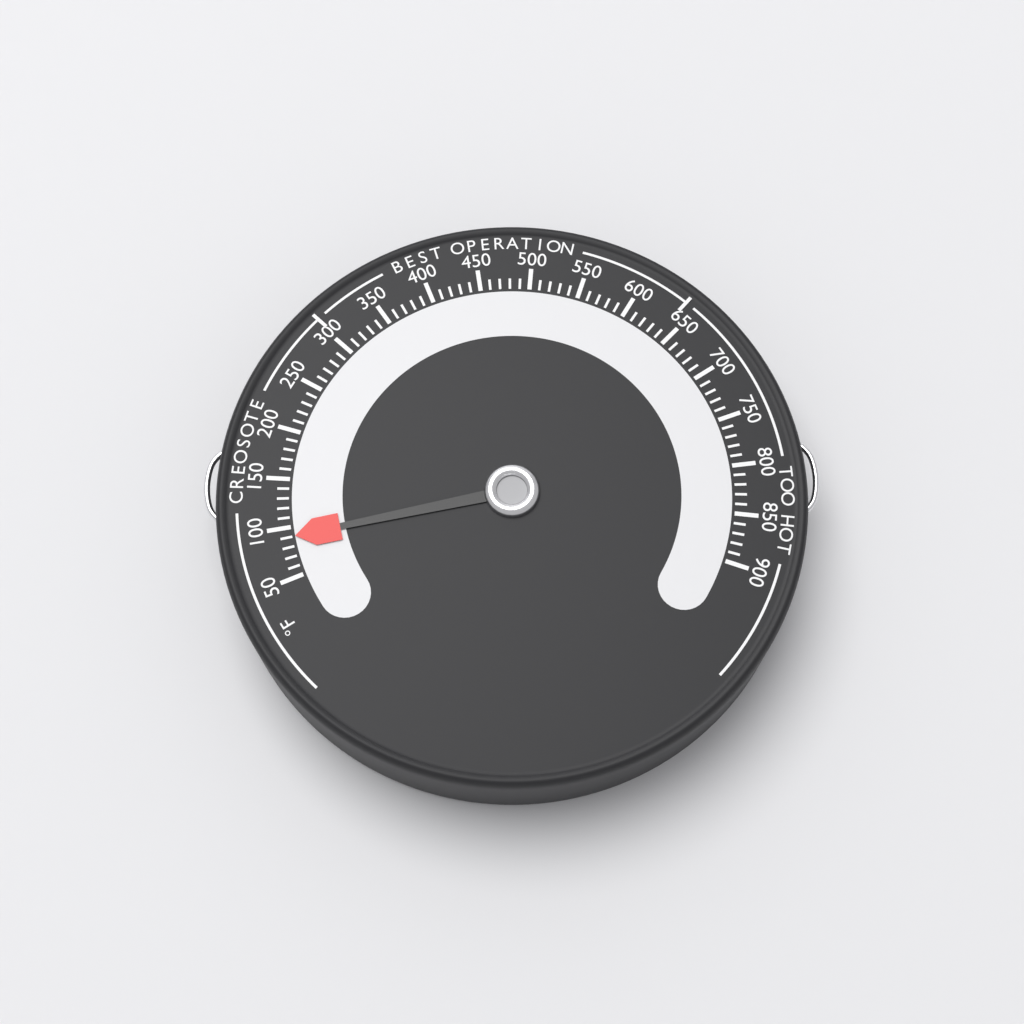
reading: 90 °F
